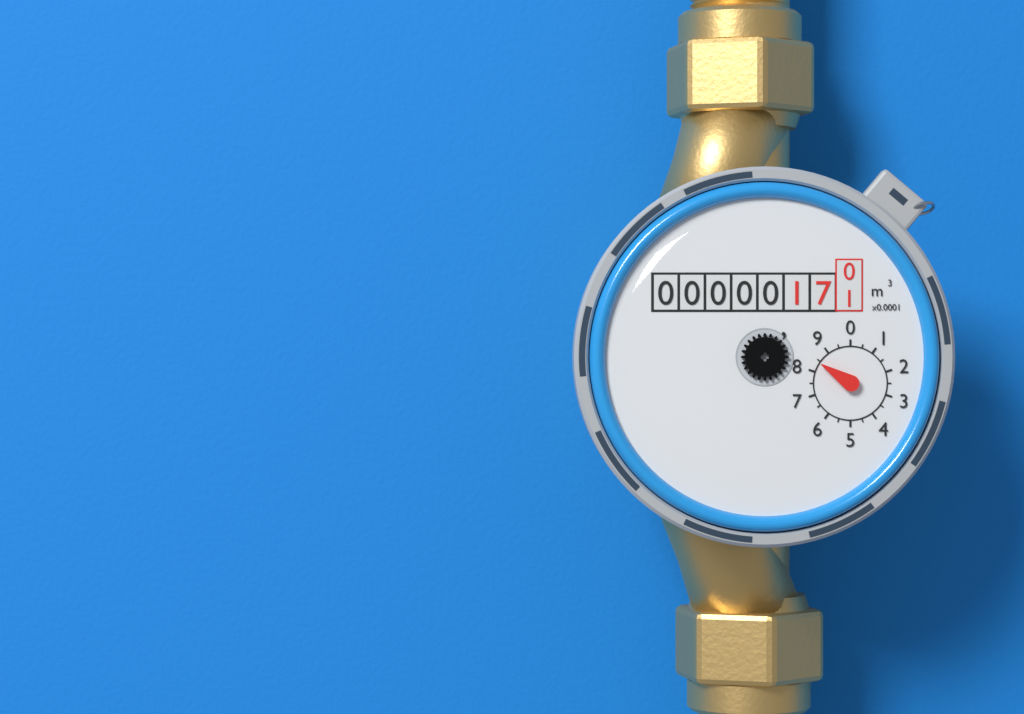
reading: 0.00084 m³
